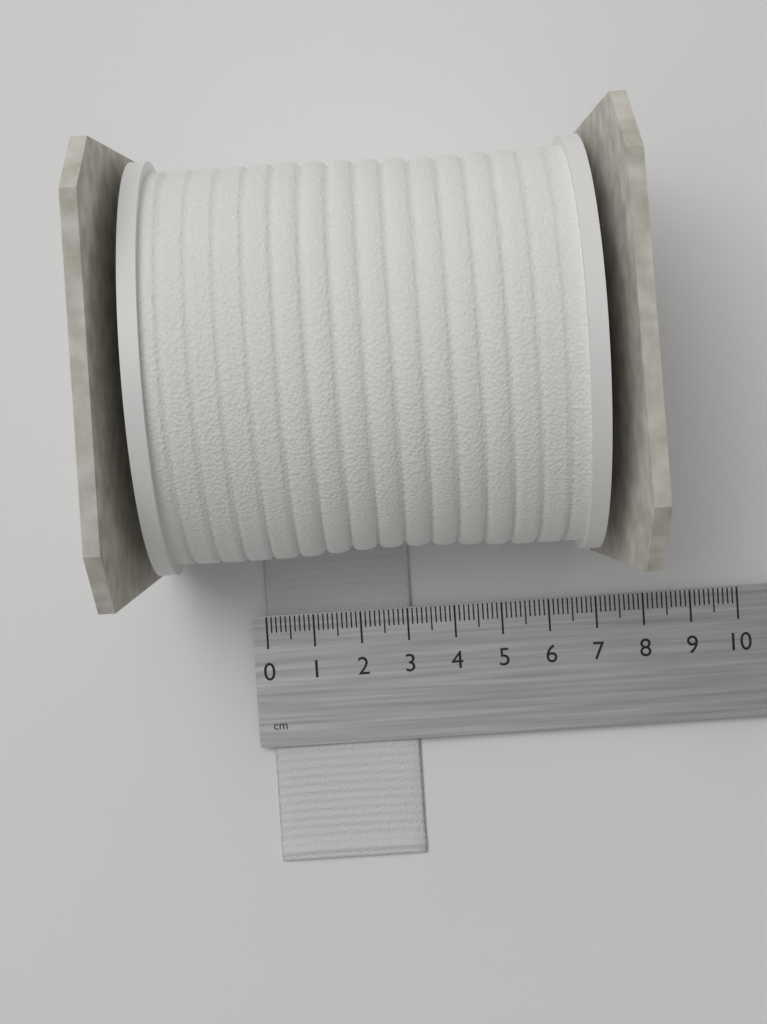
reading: 3.1 cm
